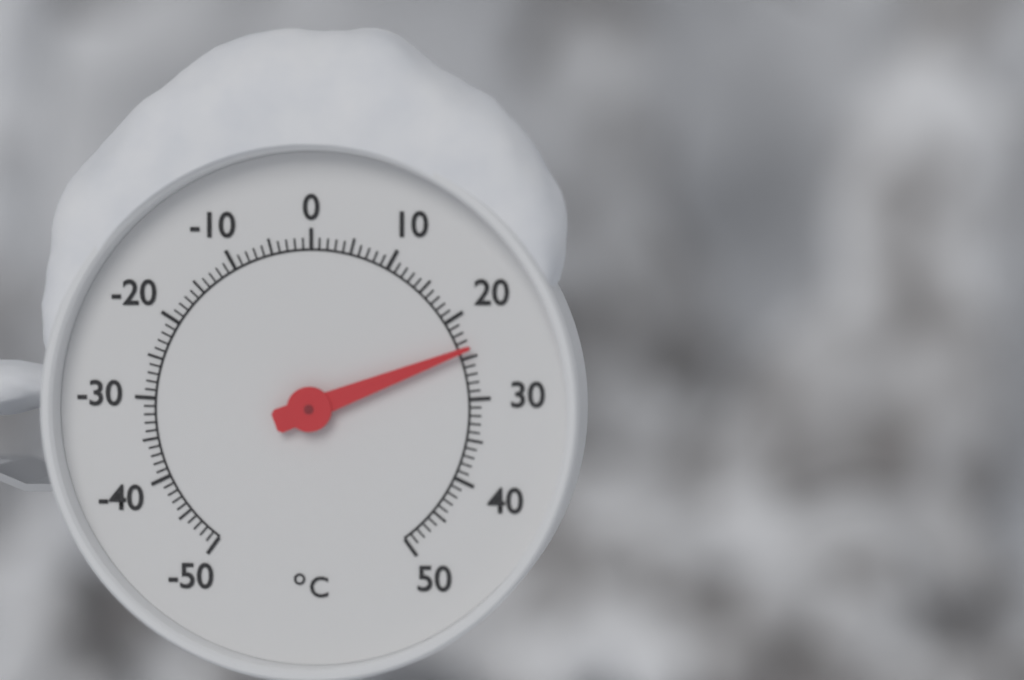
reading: 24 °C
